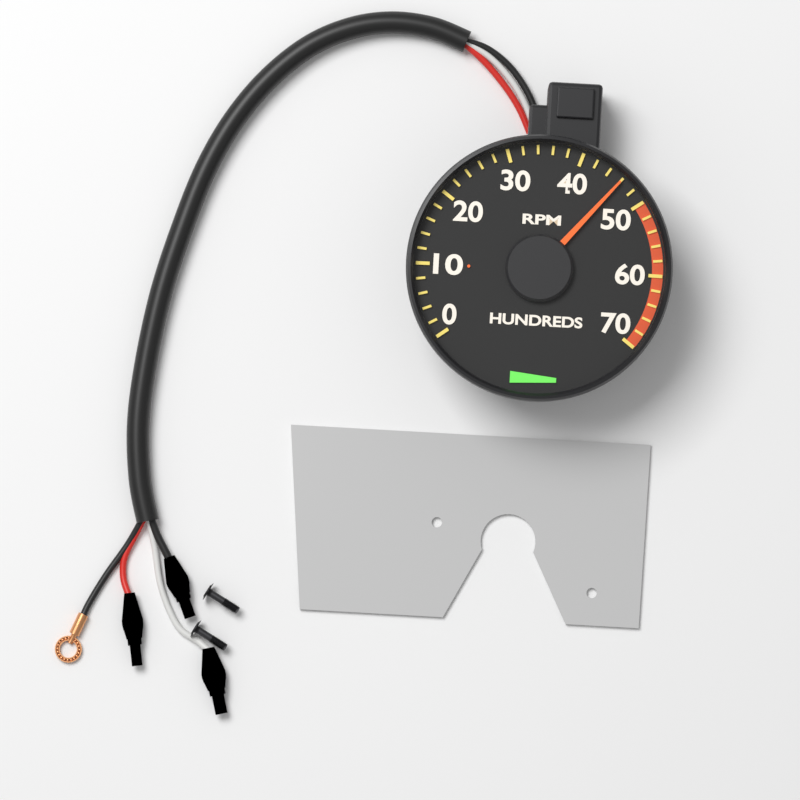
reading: 4600 RPM
